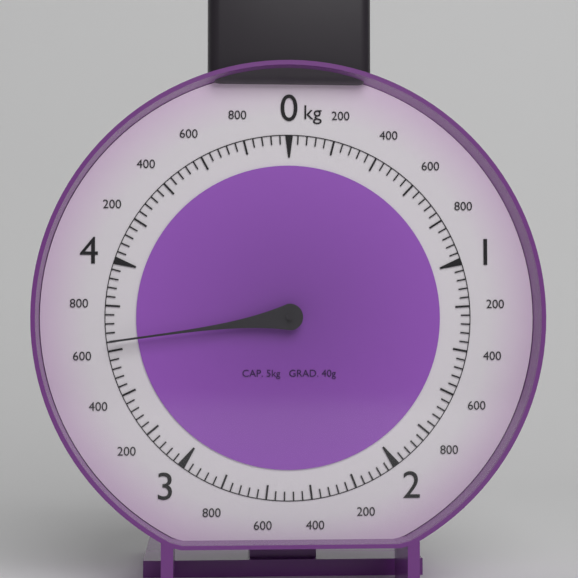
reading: 3.64 kg
